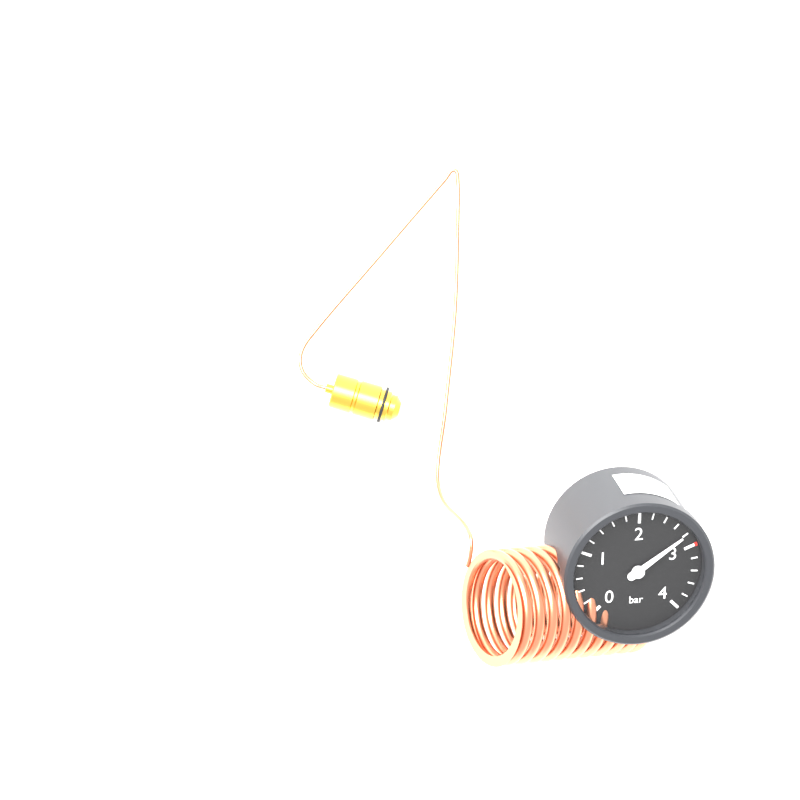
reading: 2.8 bar
